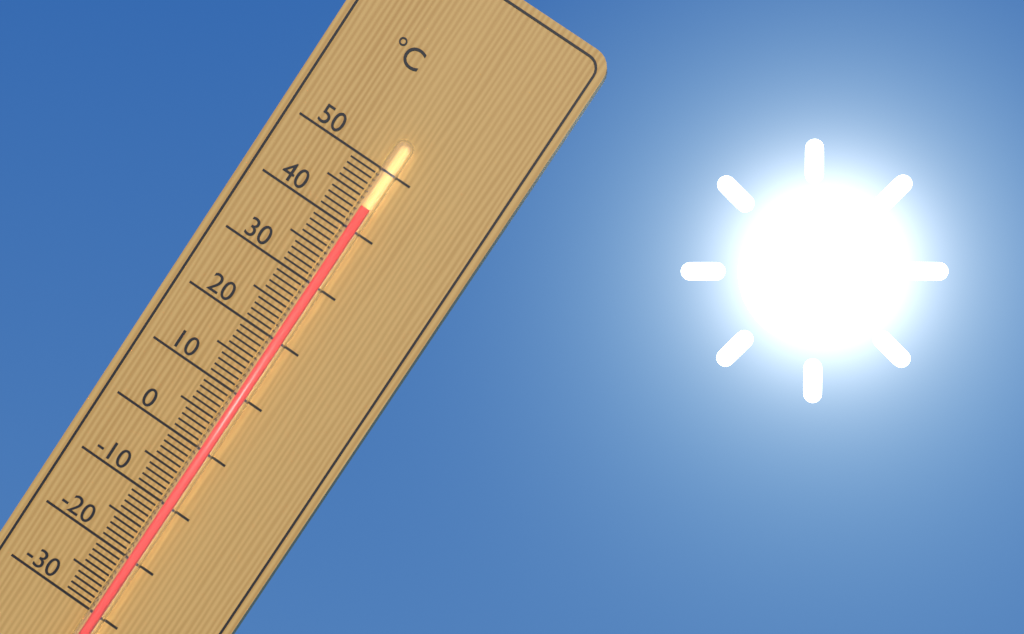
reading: 44 °C
